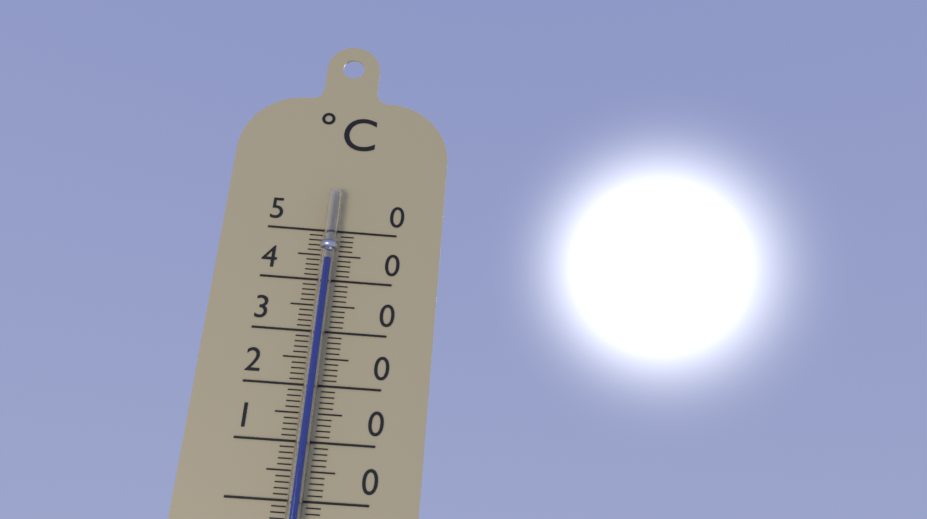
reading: 44 °C
